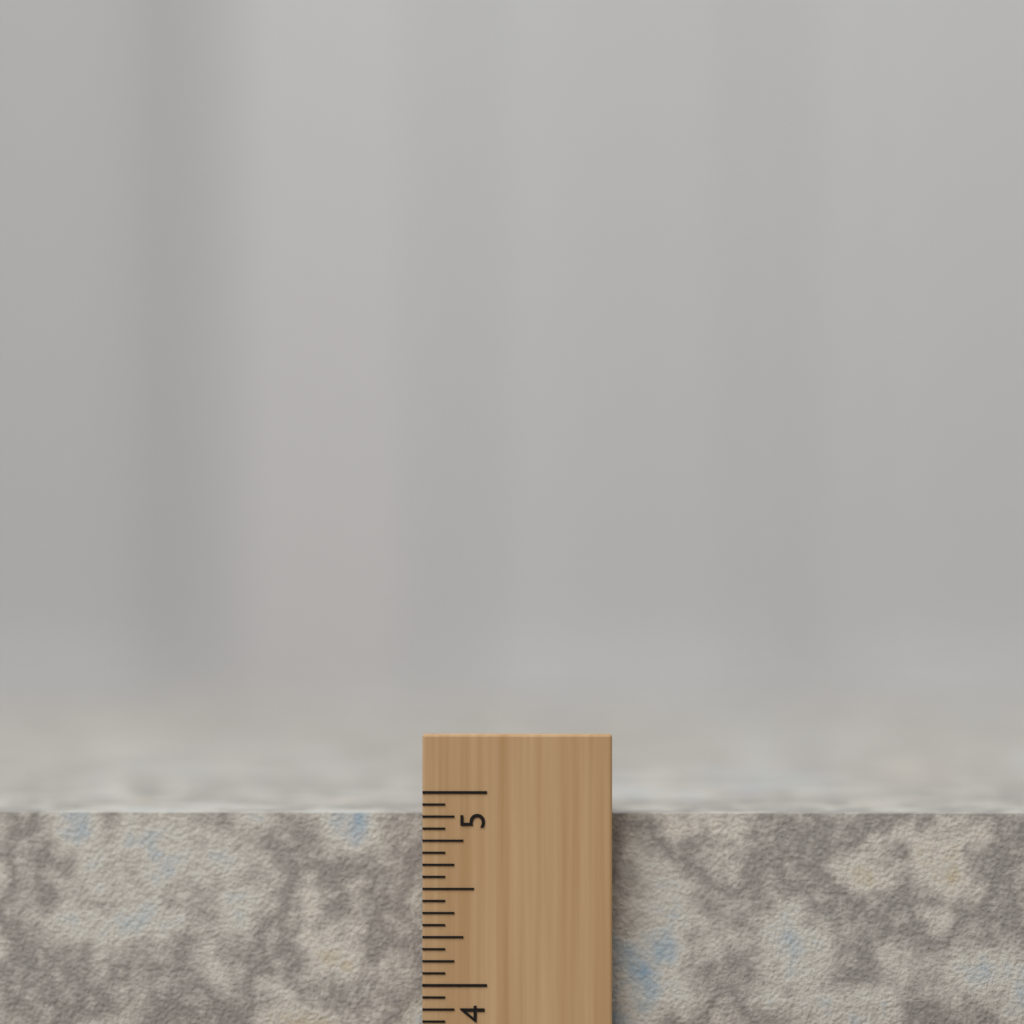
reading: 4.8750 inch
